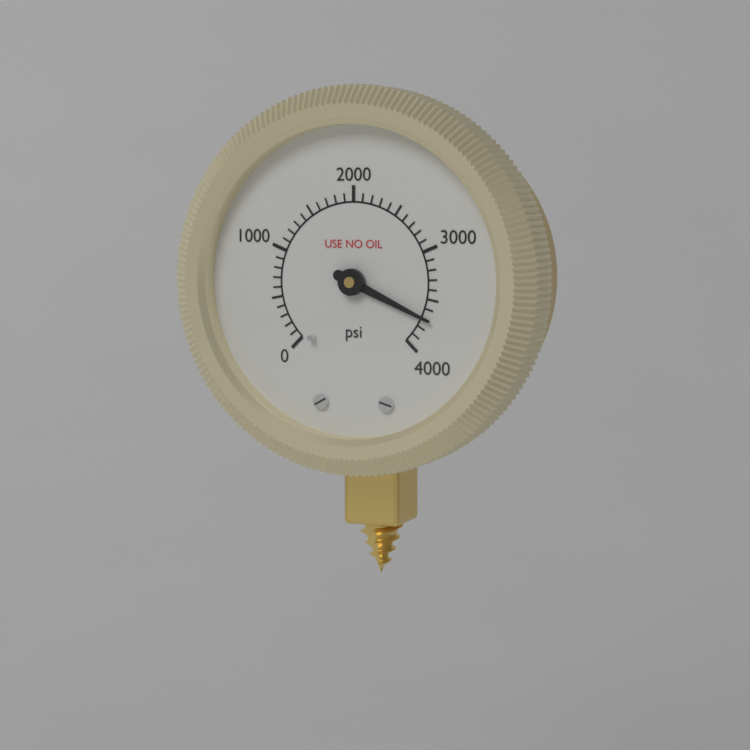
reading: 3700 psi
